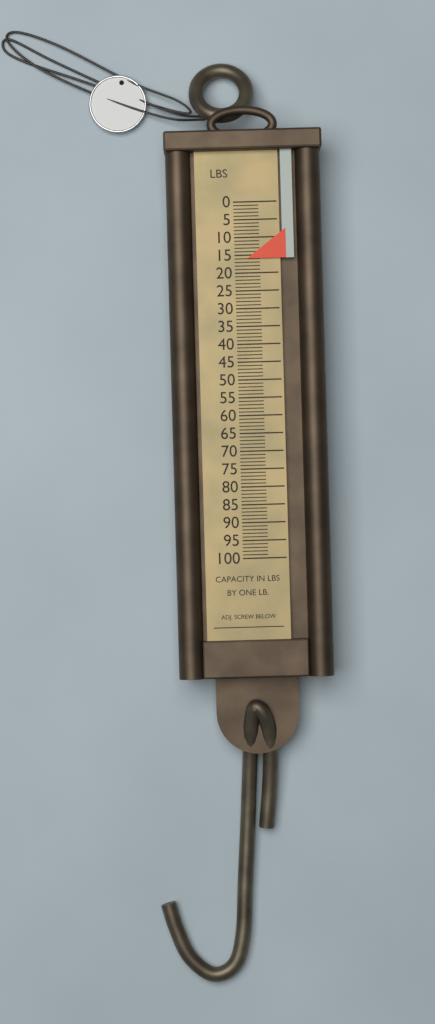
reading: 16 lb
